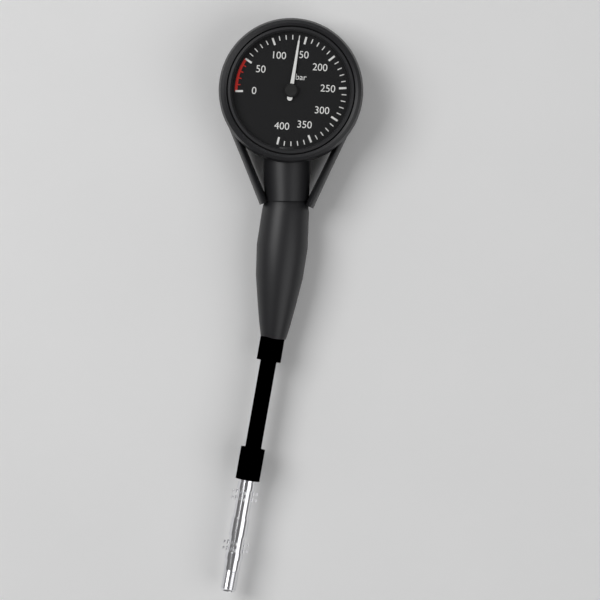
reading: 140 bar
